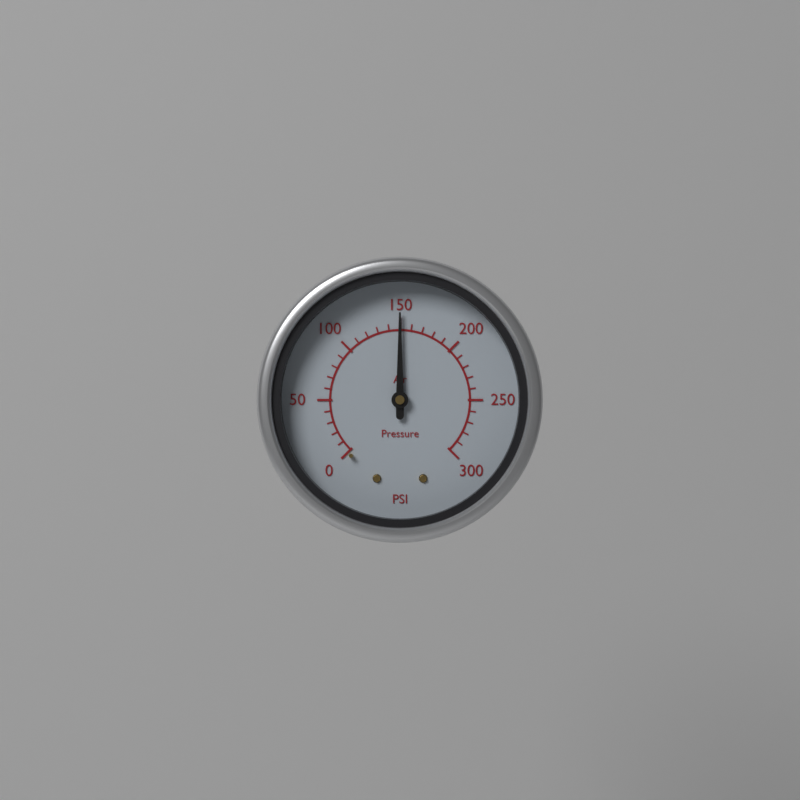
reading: 150 psi
